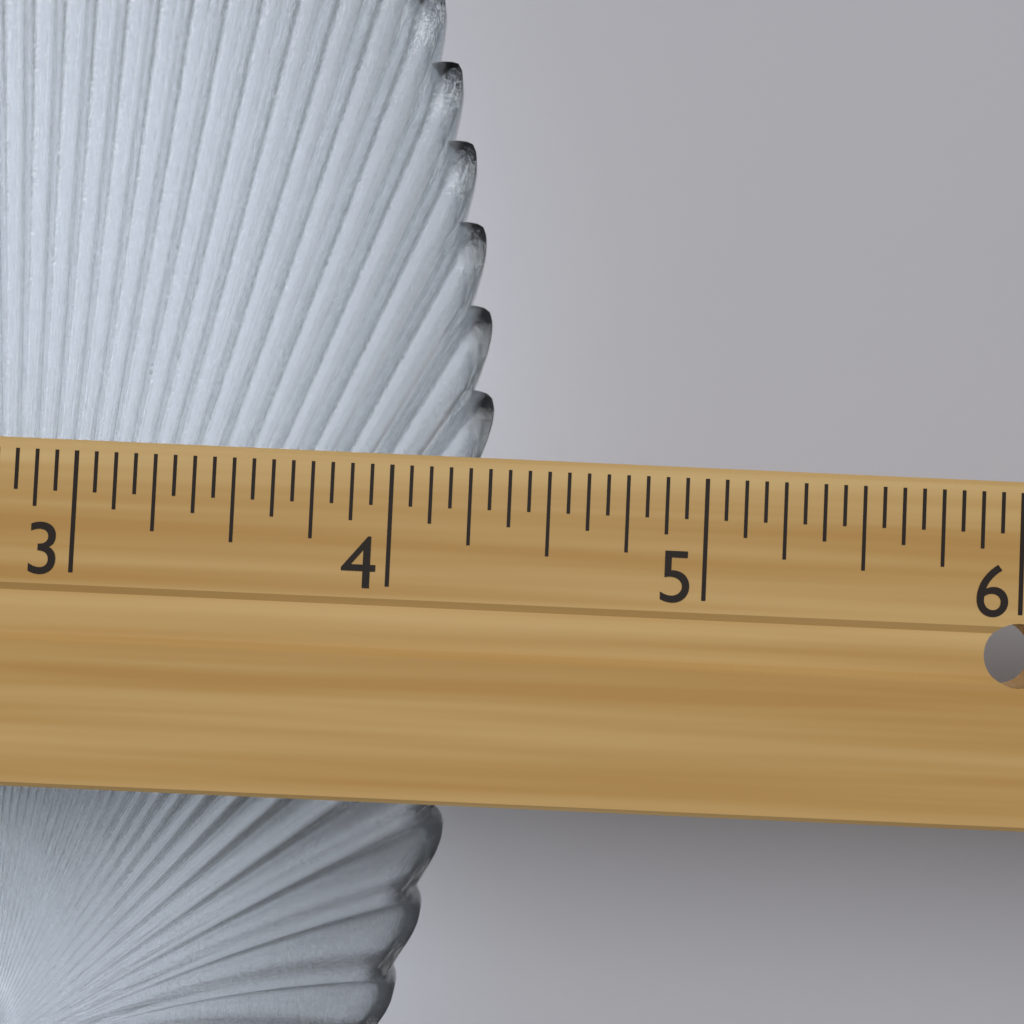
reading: 4.3125 in
